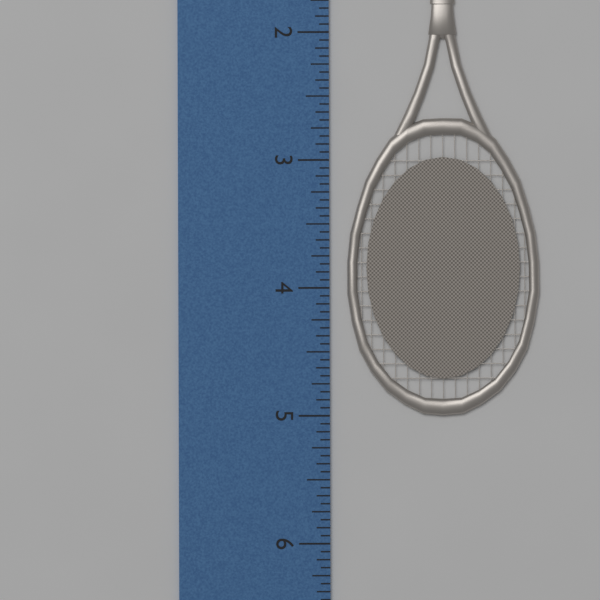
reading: 5.0000 inch
